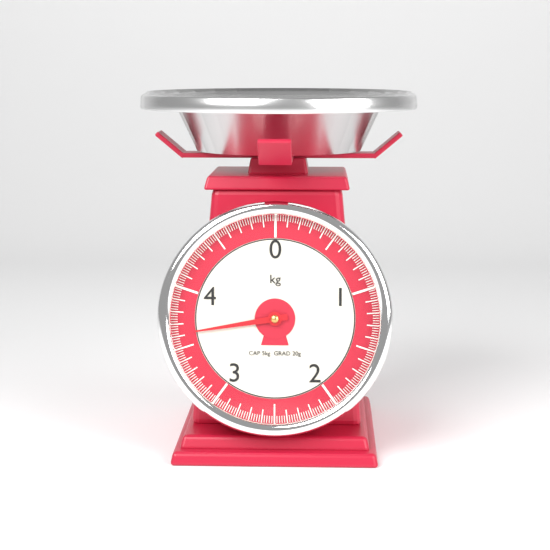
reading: 3.62 kg
